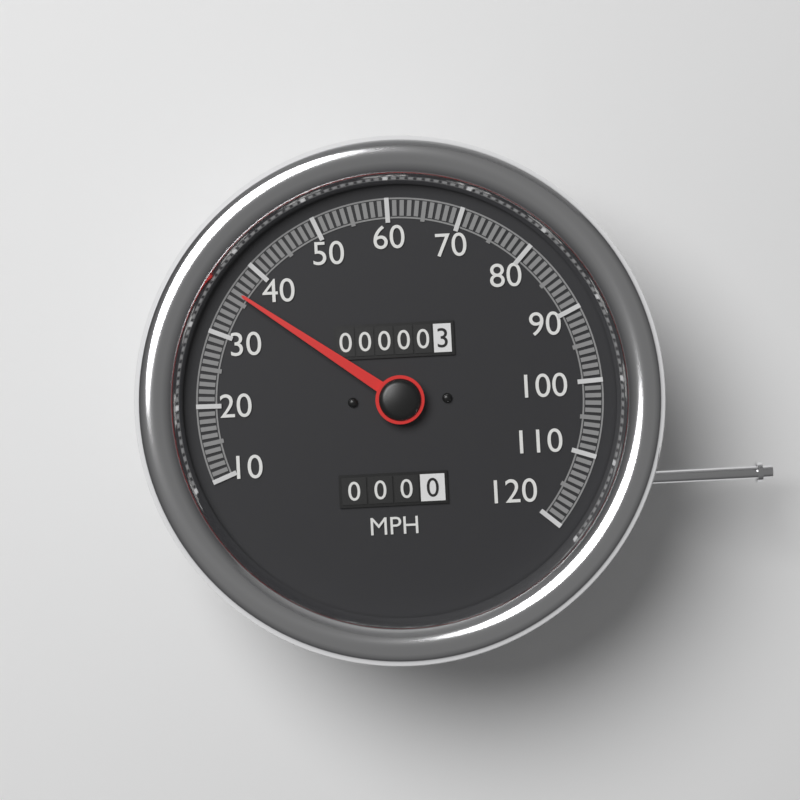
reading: 36 MPH
